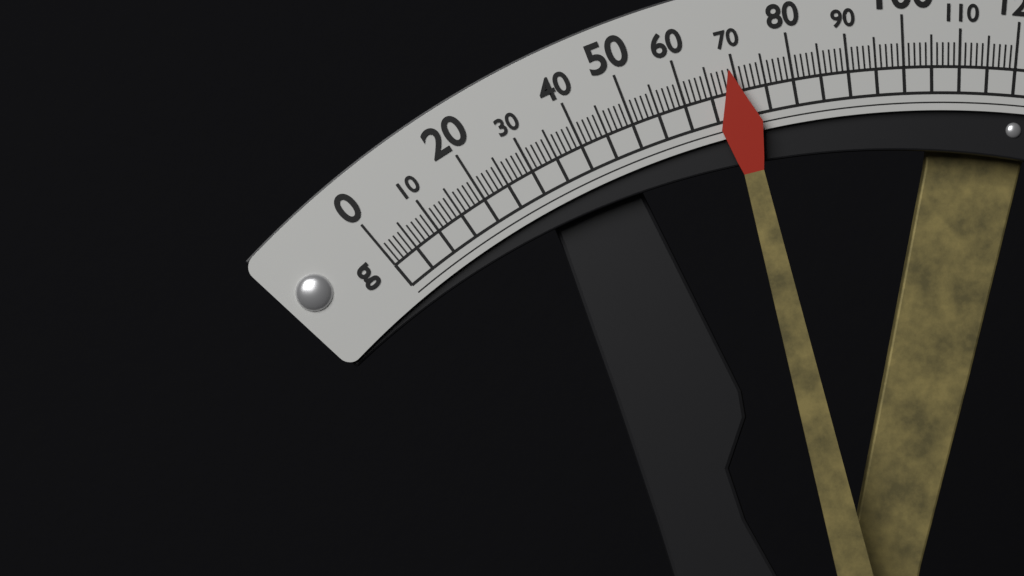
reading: 69 g
